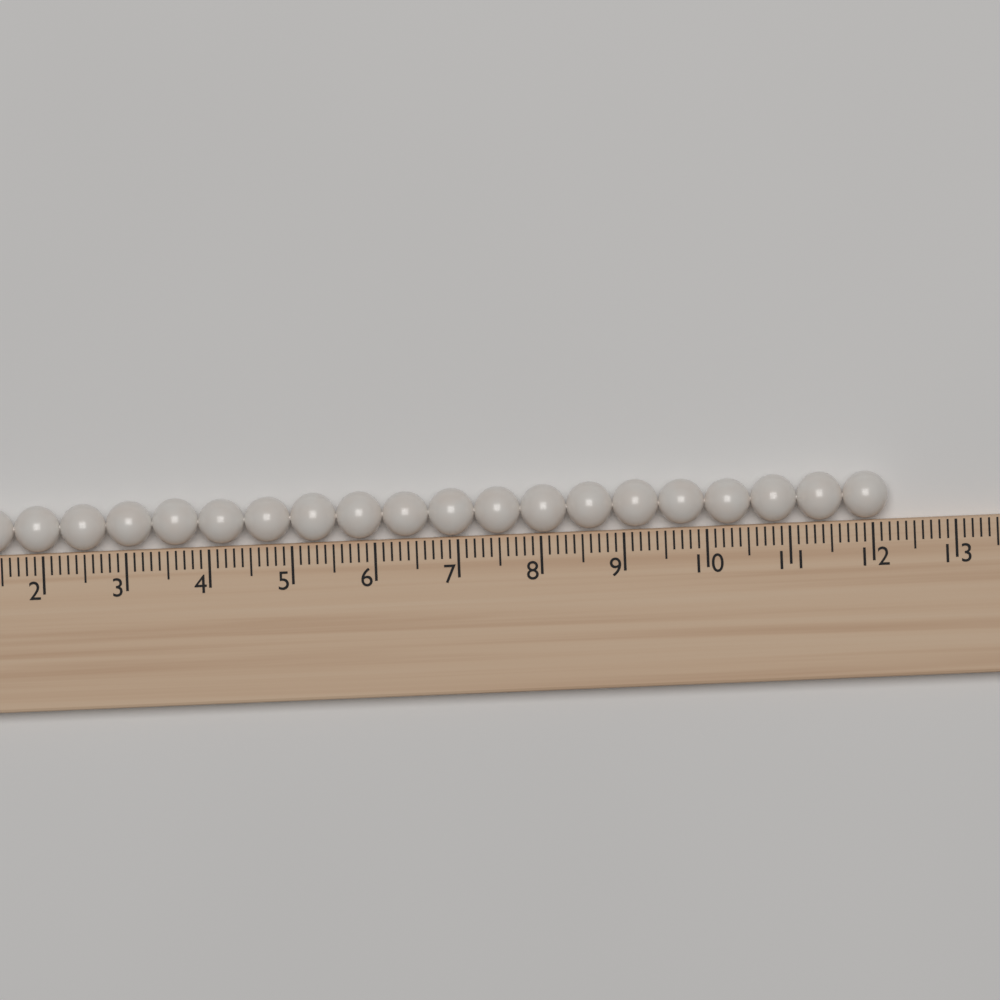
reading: 12.2 (no unit)
